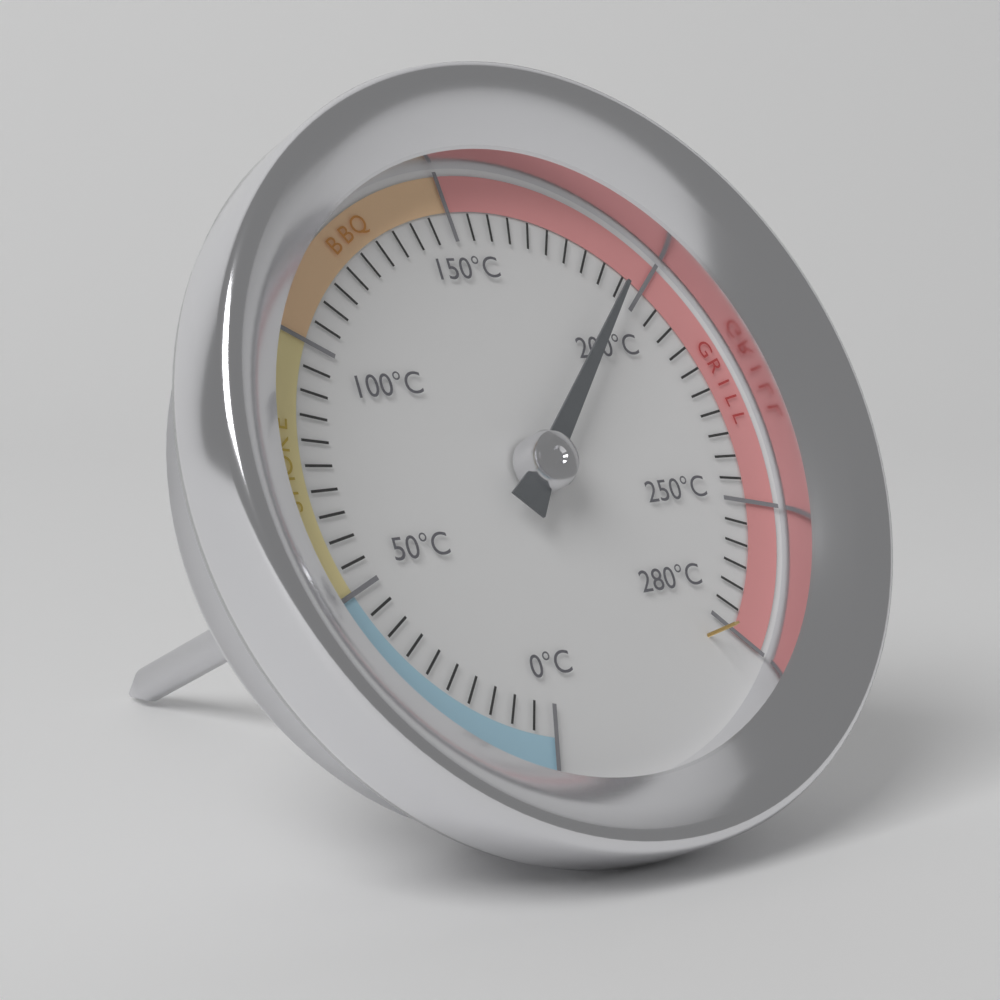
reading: 195 °C
